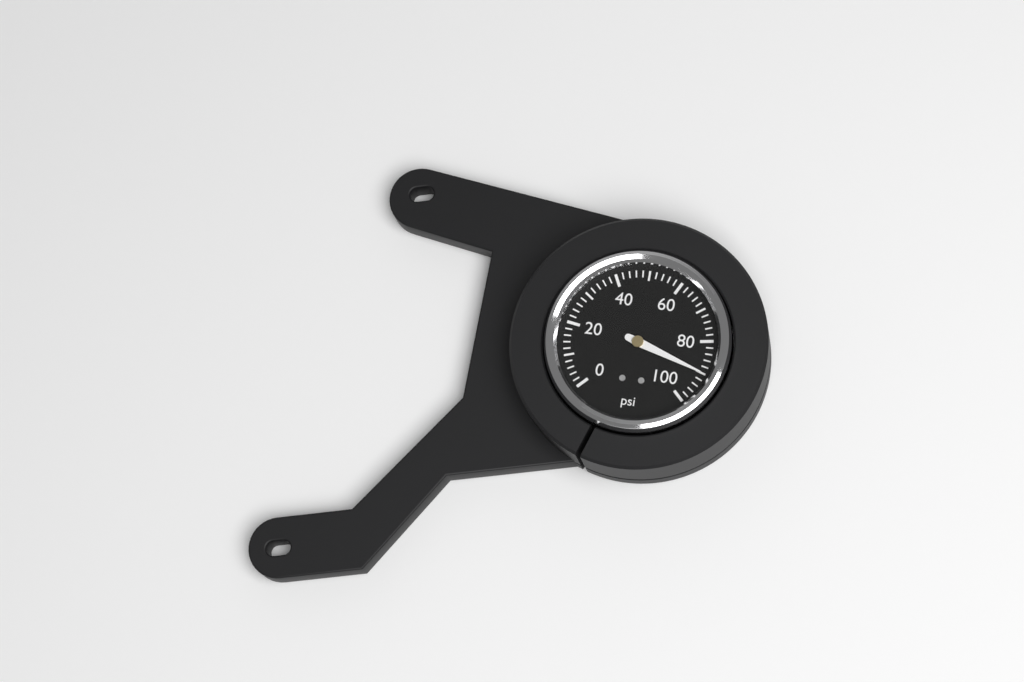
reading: 90 psi
